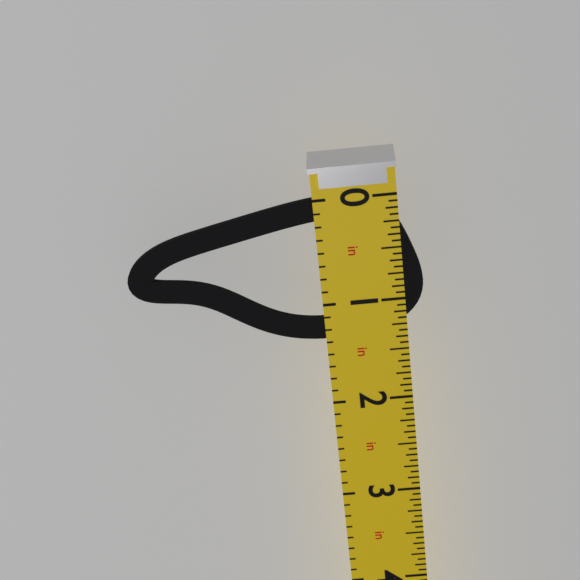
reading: 1.3750 in
